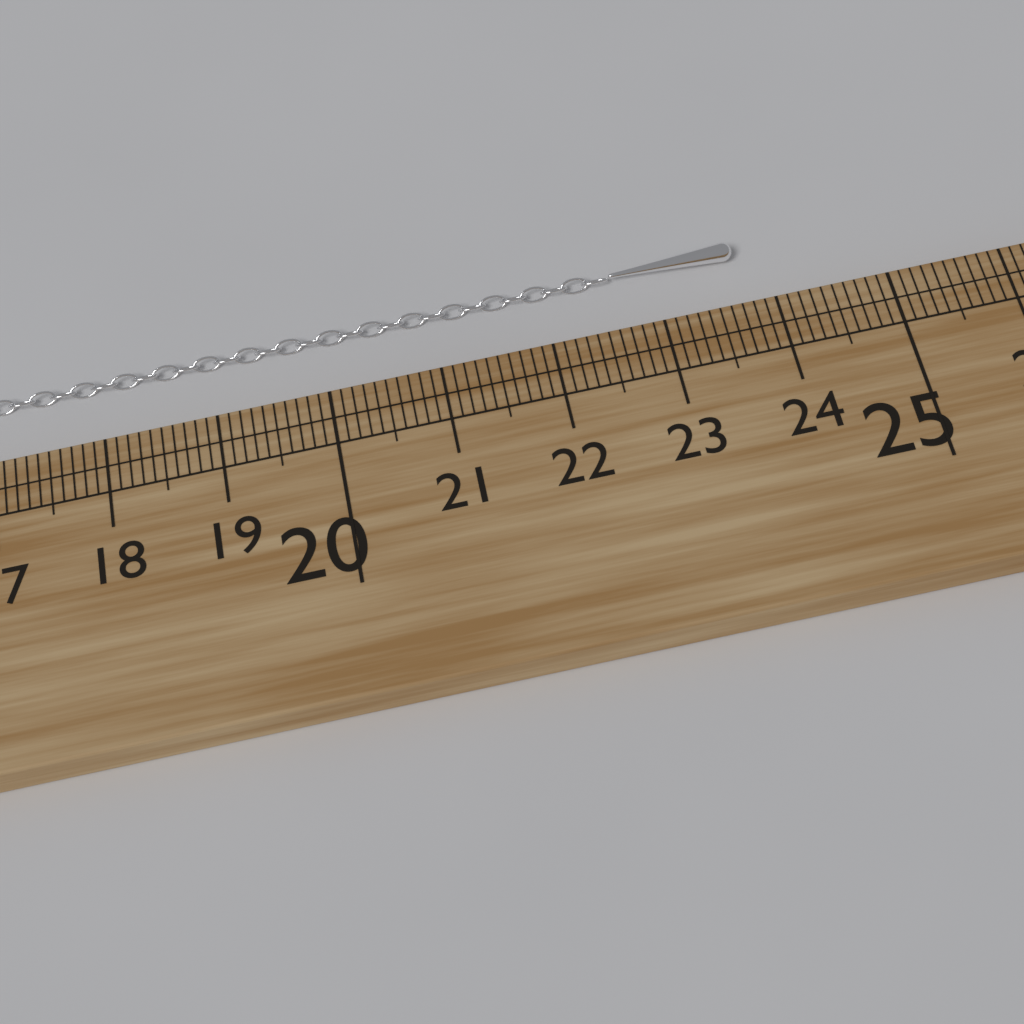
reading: 23.8 cm
